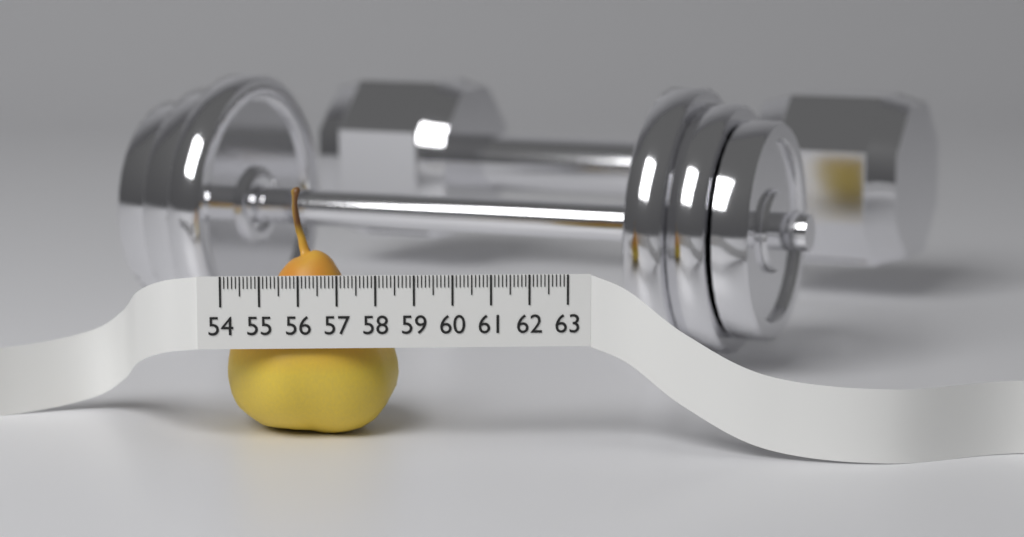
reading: 58.6 (no unit)
